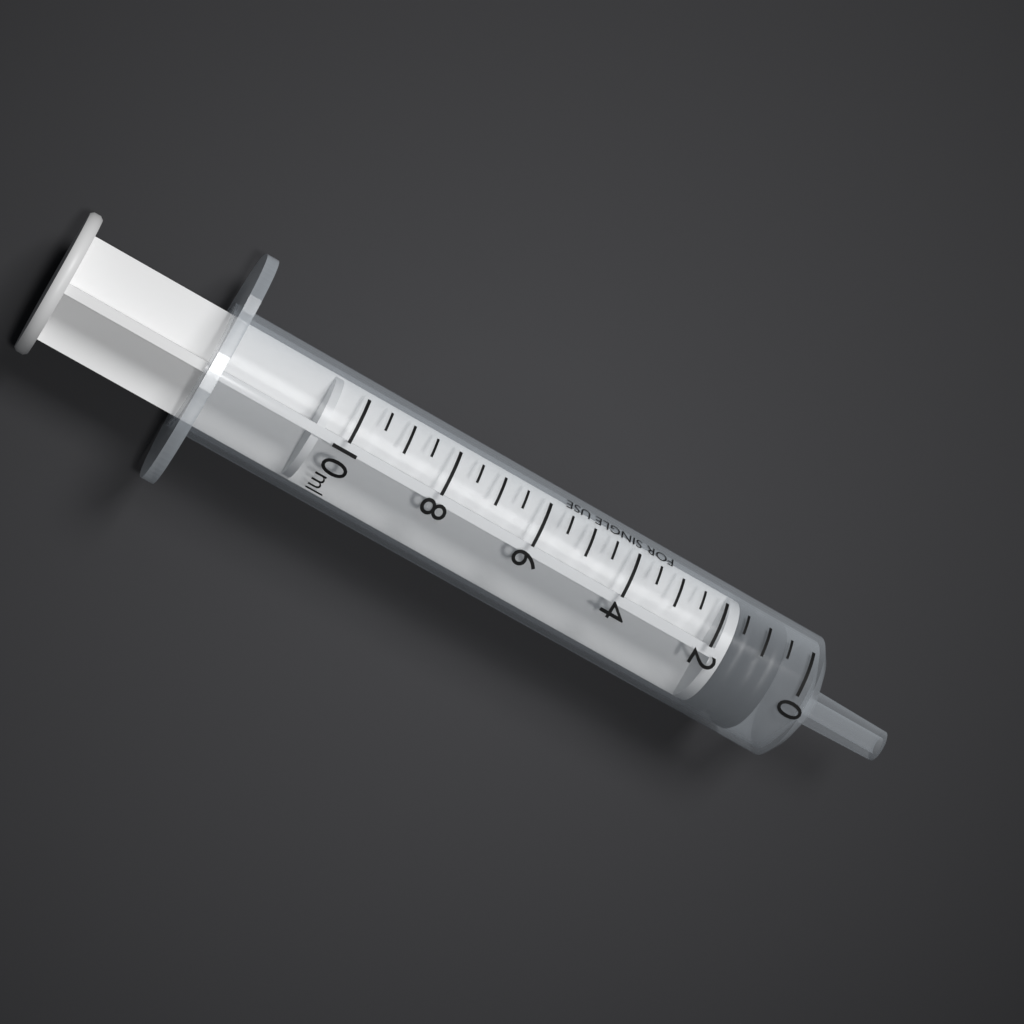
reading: 0.5 ml
